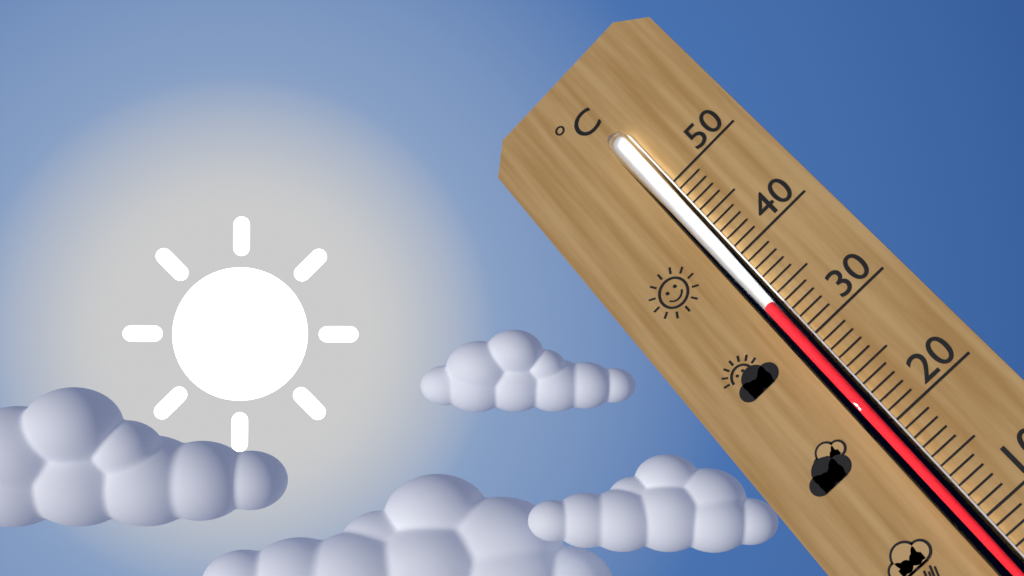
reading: 34 °C
